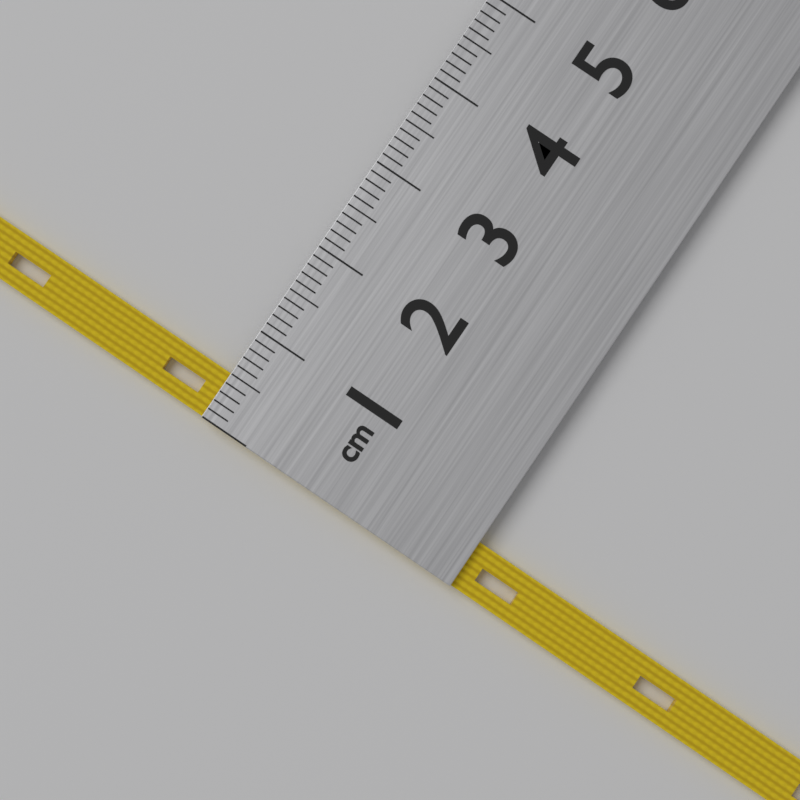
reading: 0.5 cm
